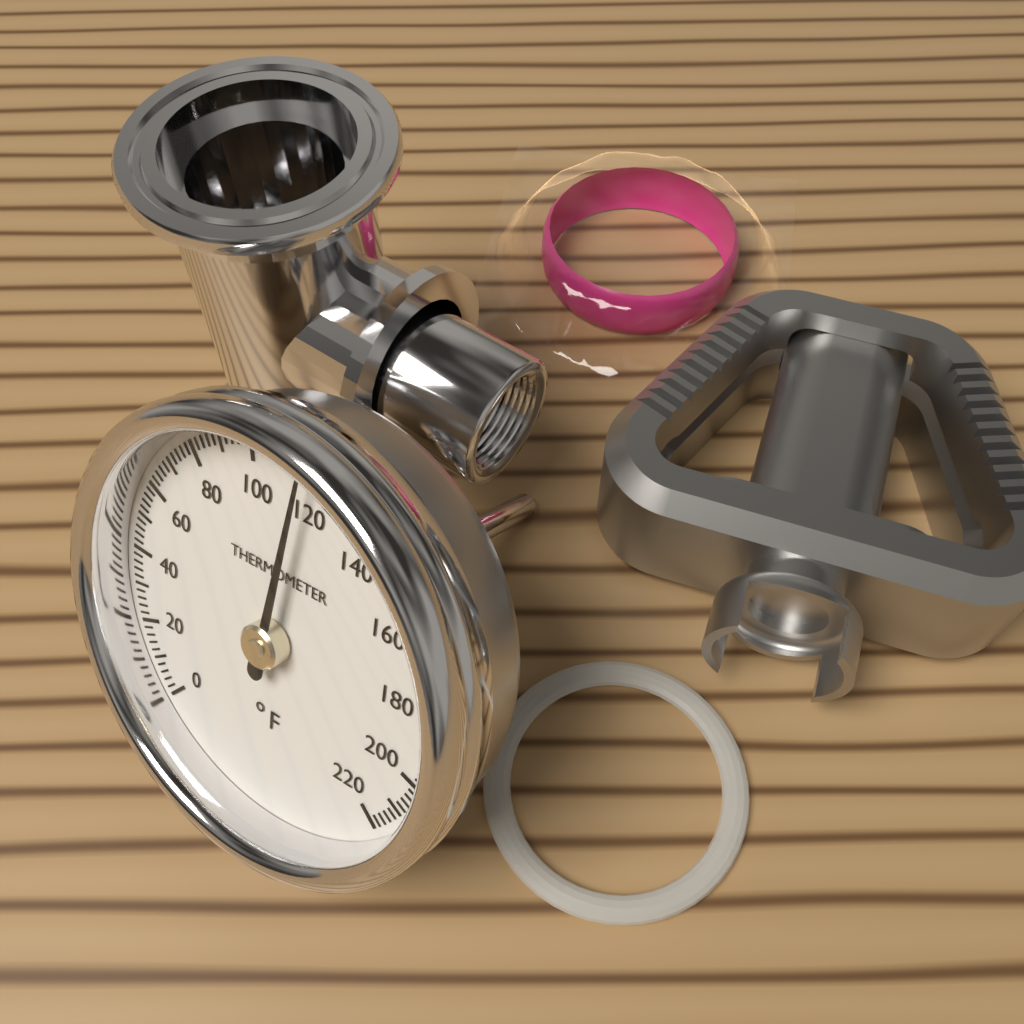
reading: 118 °F
